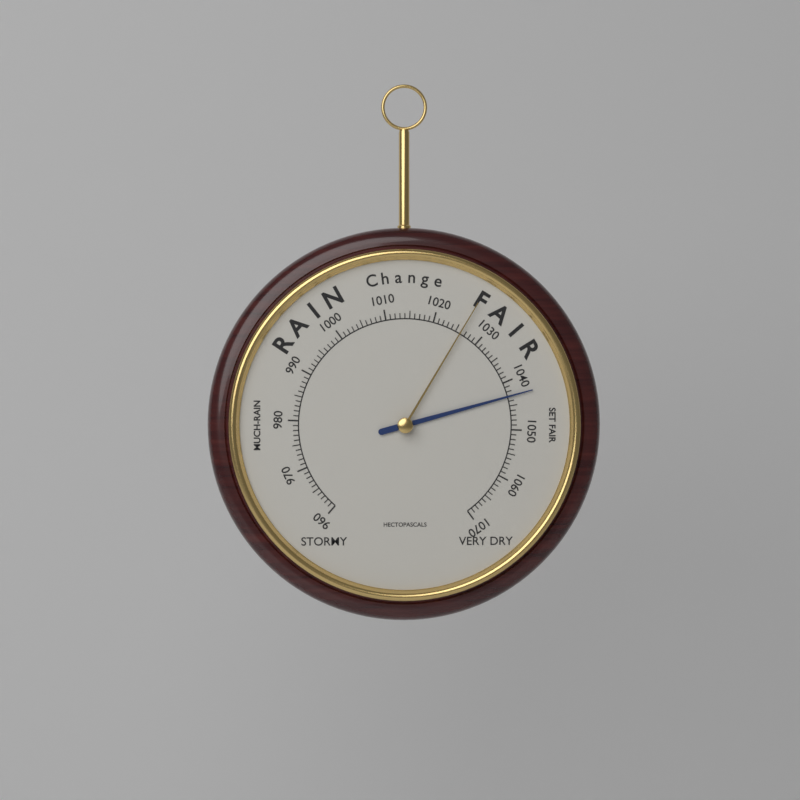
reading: 1043 hPa
